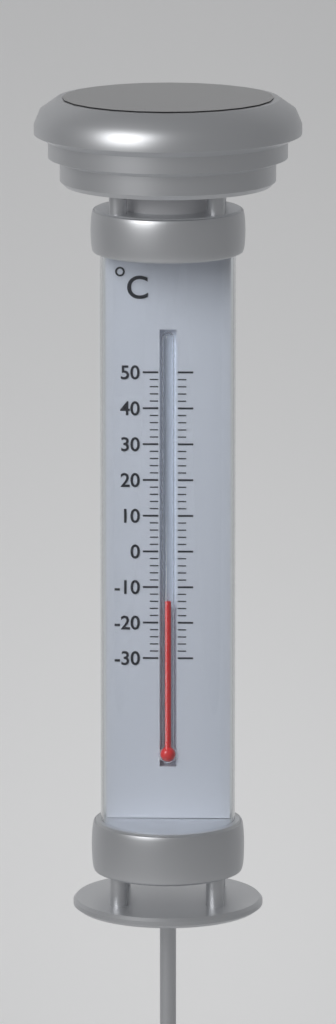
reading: -14 °C
